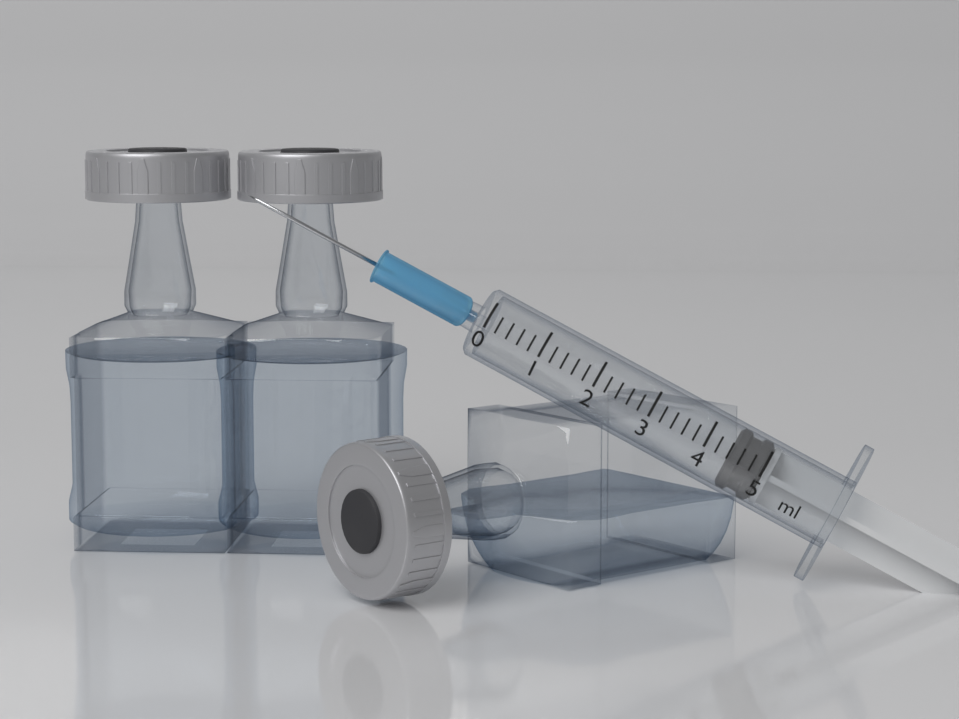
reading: 4.4 ml
